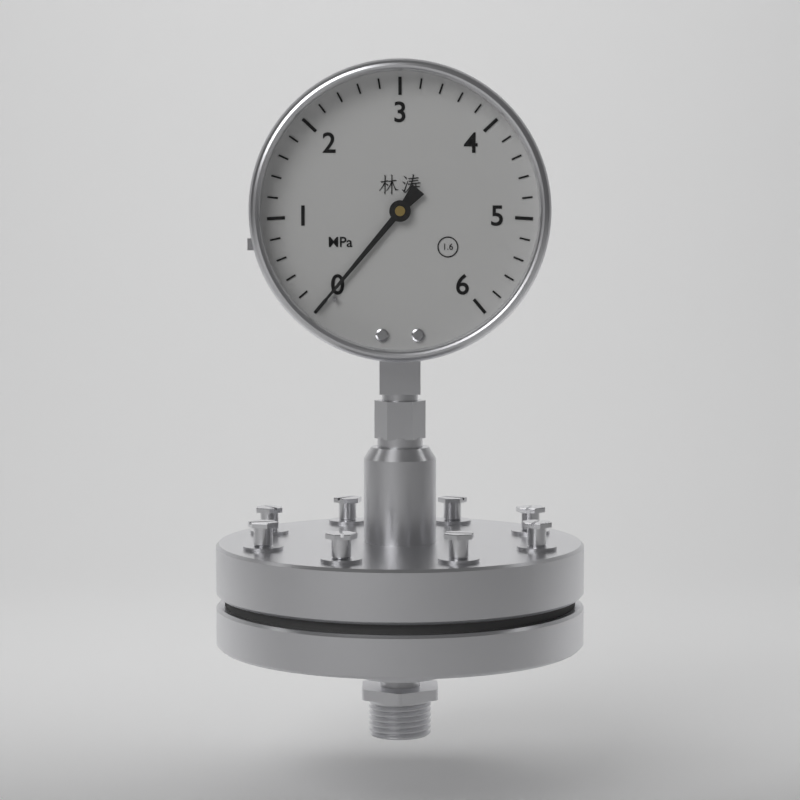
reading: 0.0 MPa
